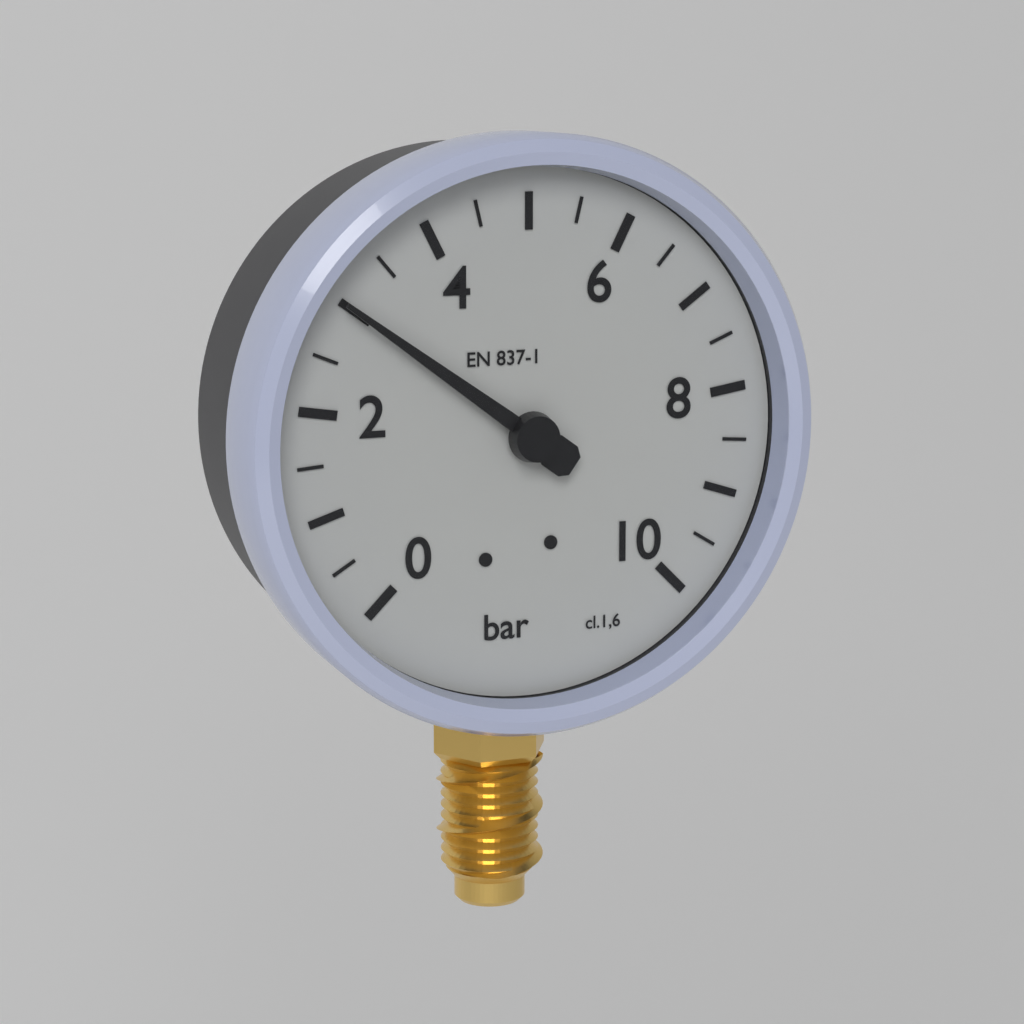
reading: 3.0 bar
